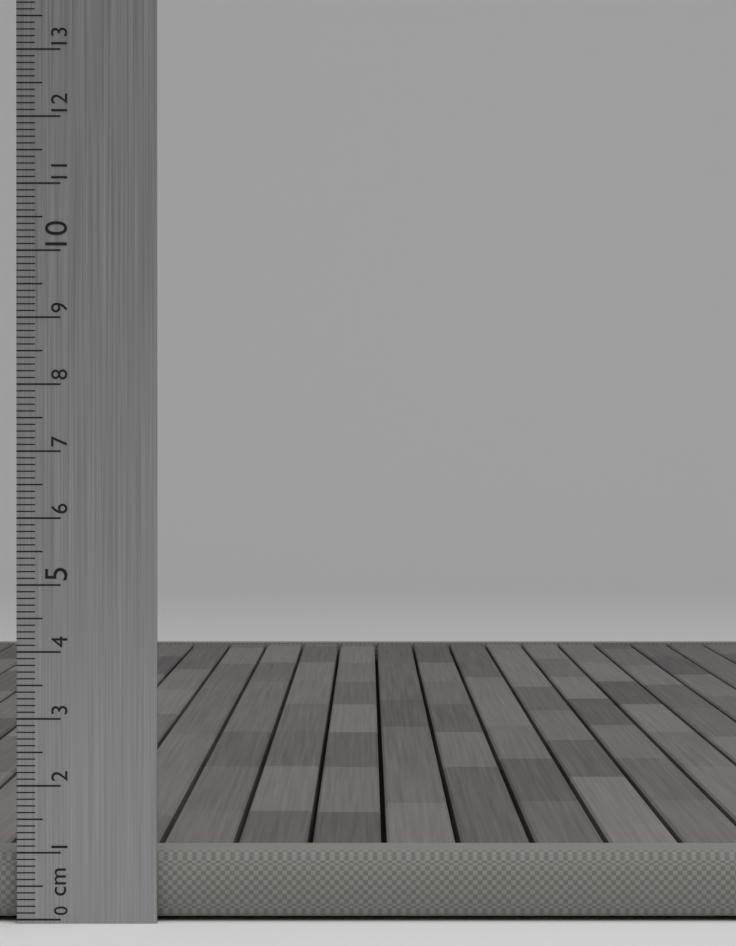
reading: 1.0 cm
